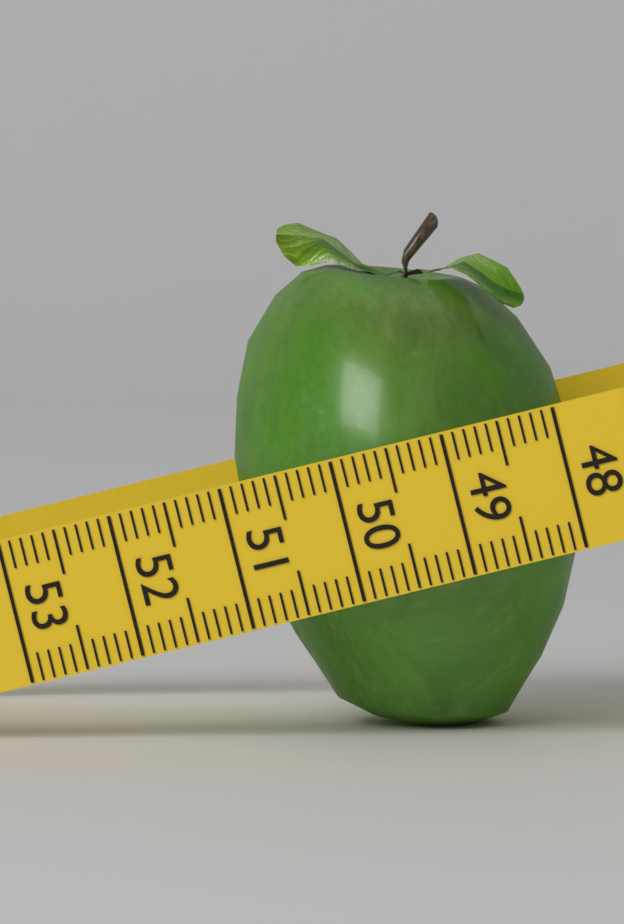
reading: 51.0 (no unit)
